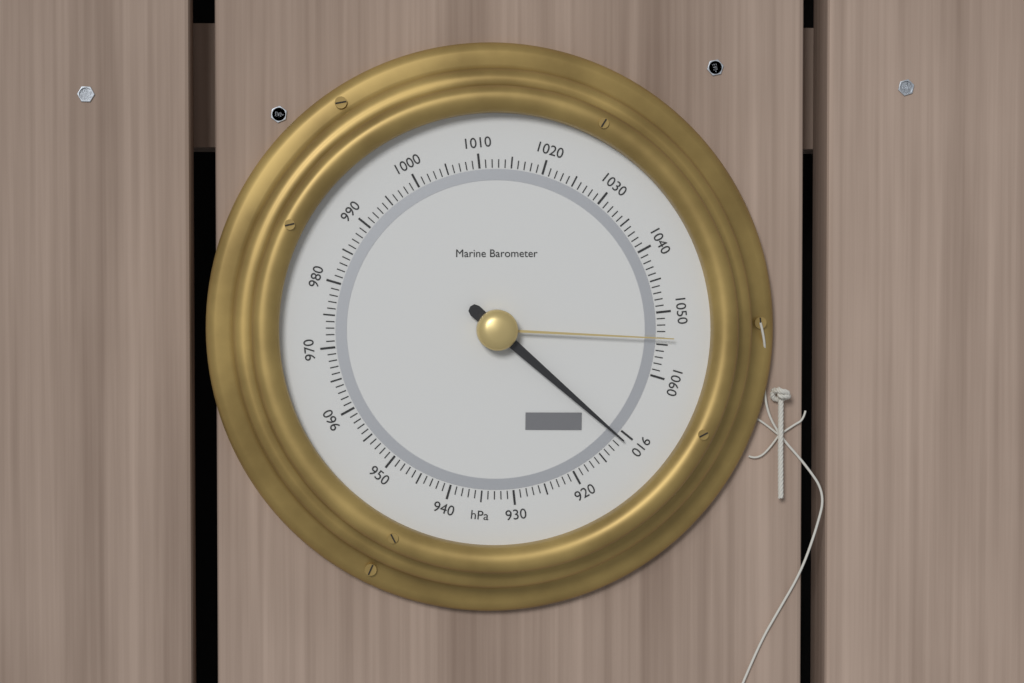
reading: 911 hPa
